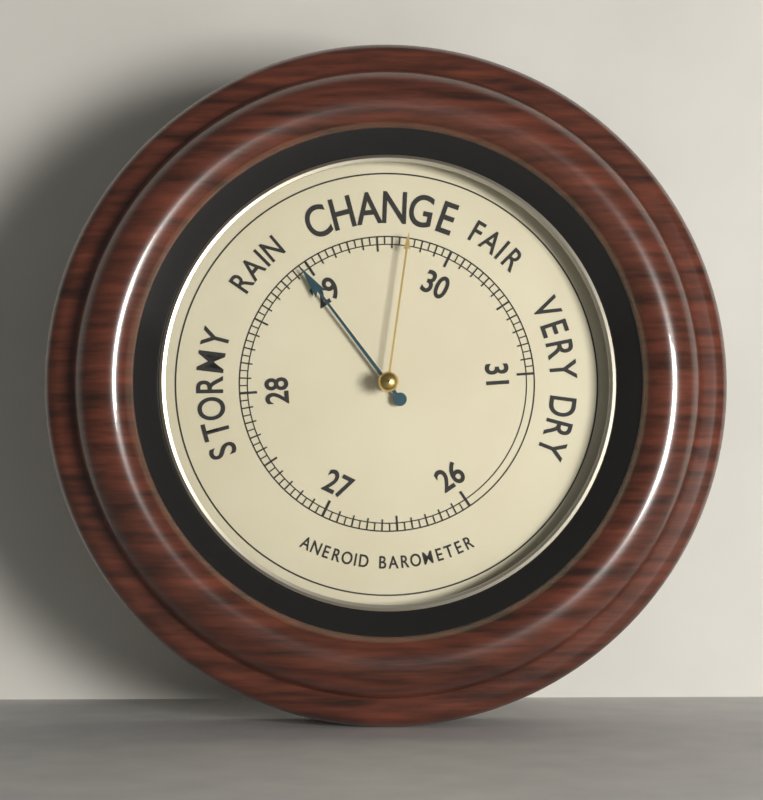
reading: 28.95 (no unit)
